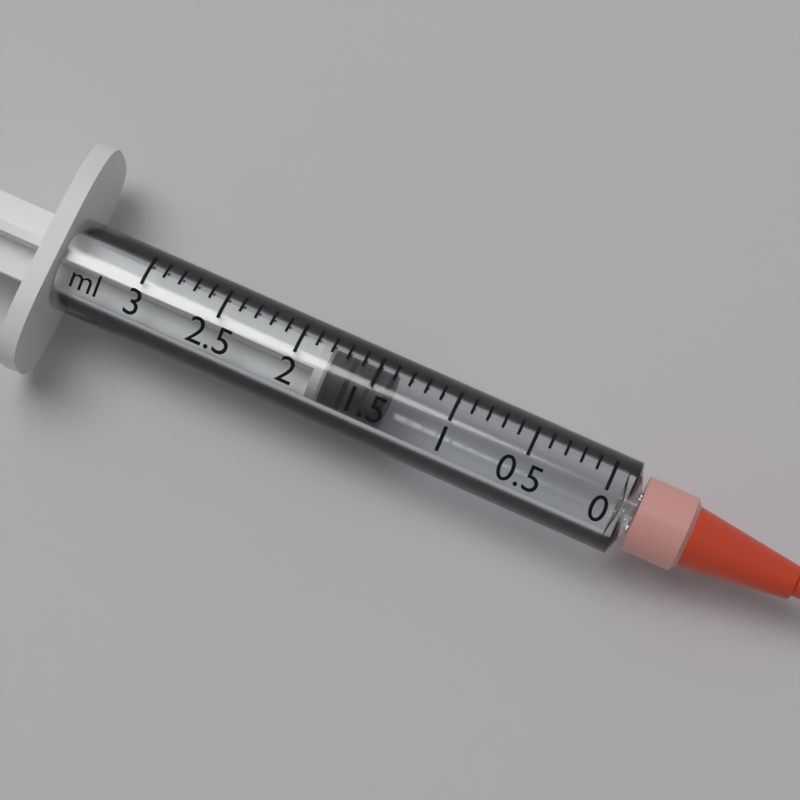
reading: 1.4 ml
